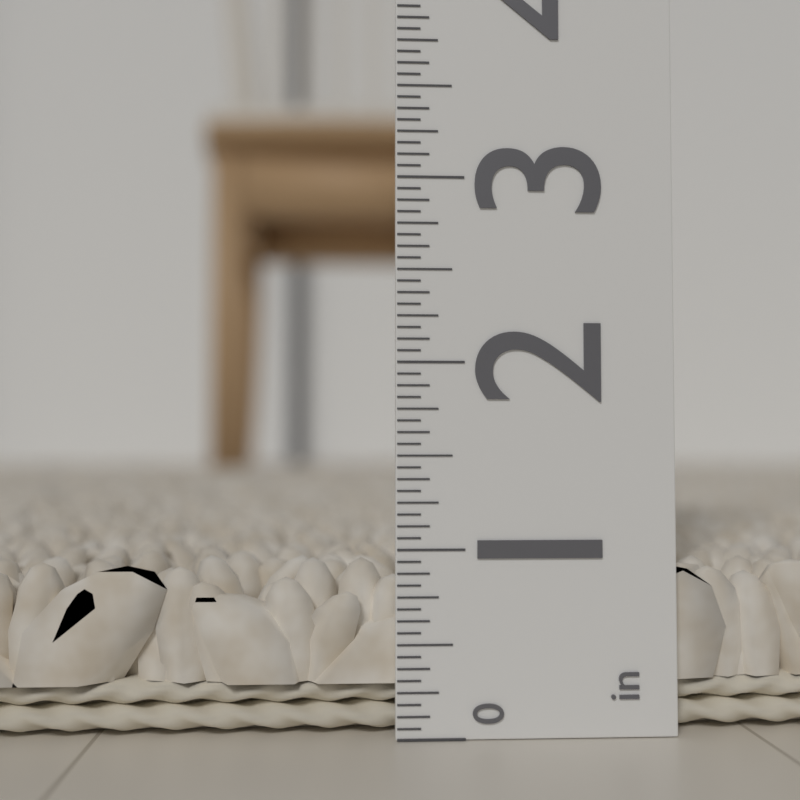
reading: 0.9375 in
